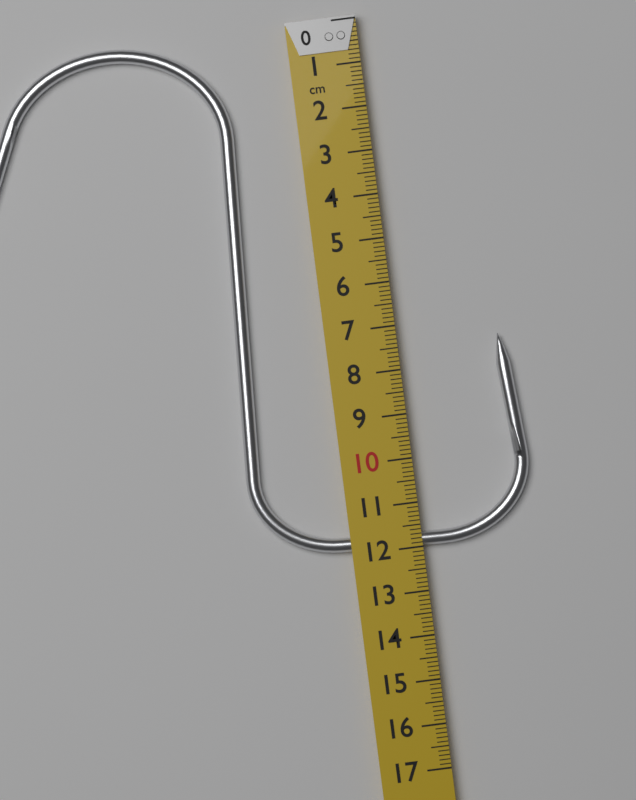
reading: 12.0 cm
